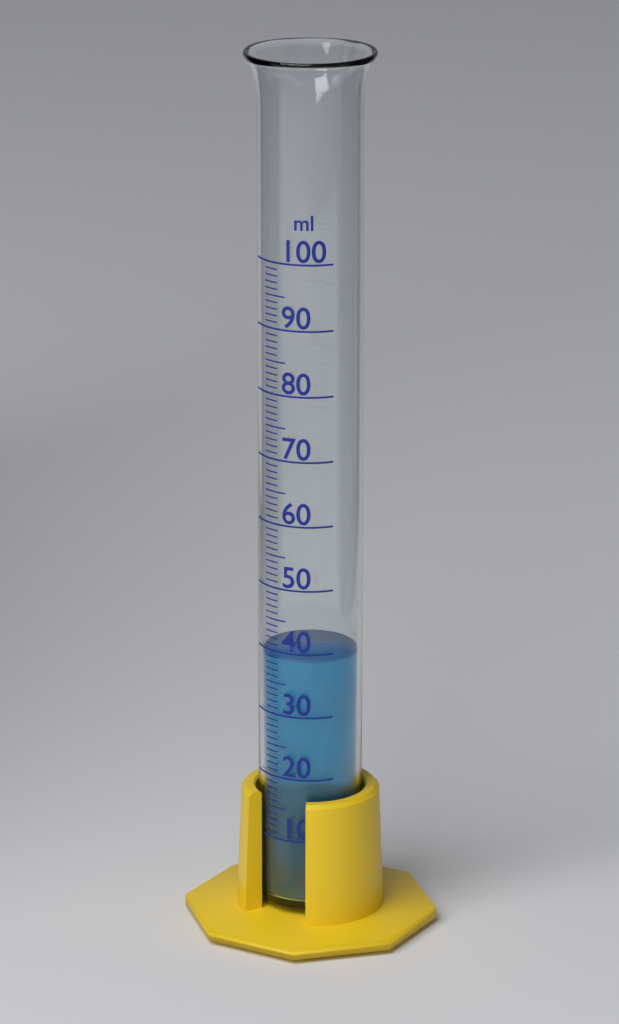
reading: 39 ml
